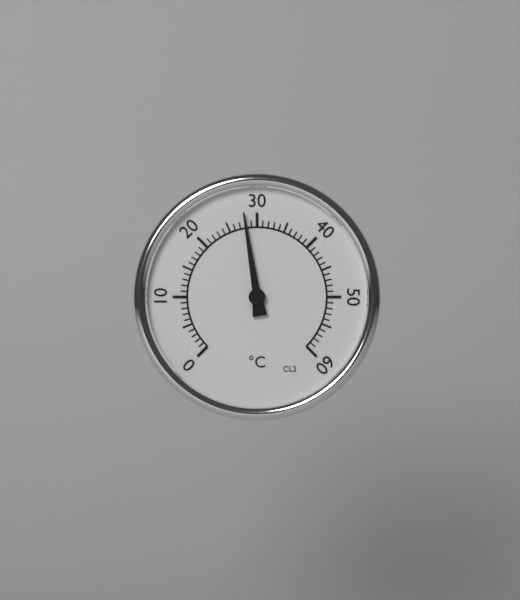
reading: 28 °C
